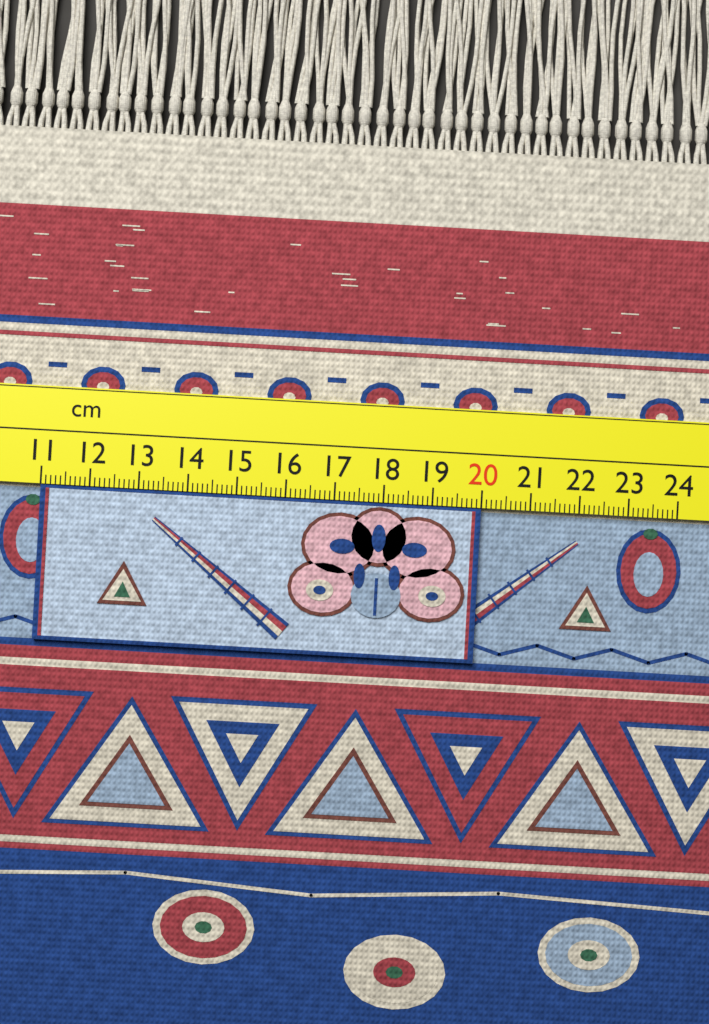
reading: 20.0 cm
